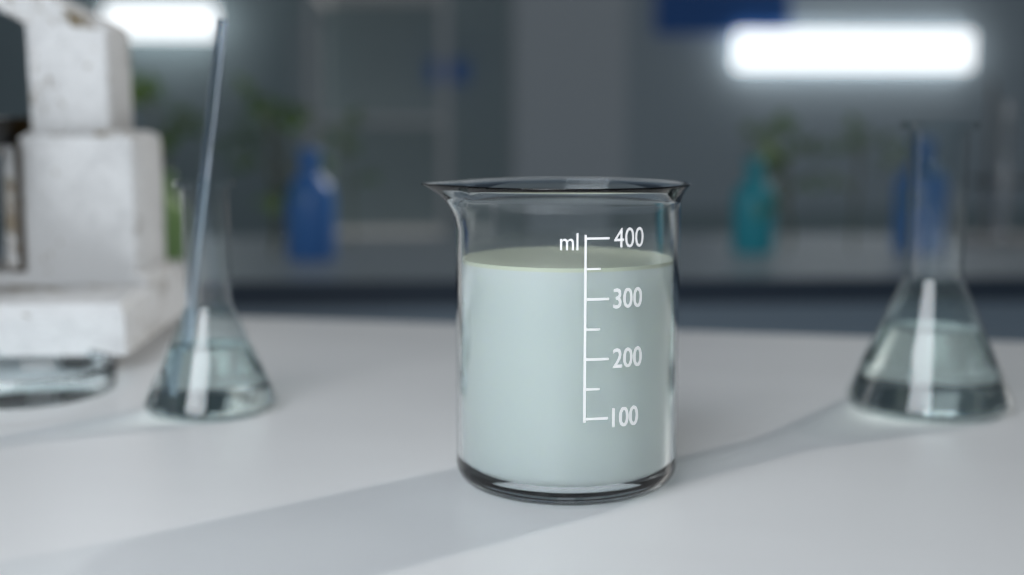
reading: 350 ml
